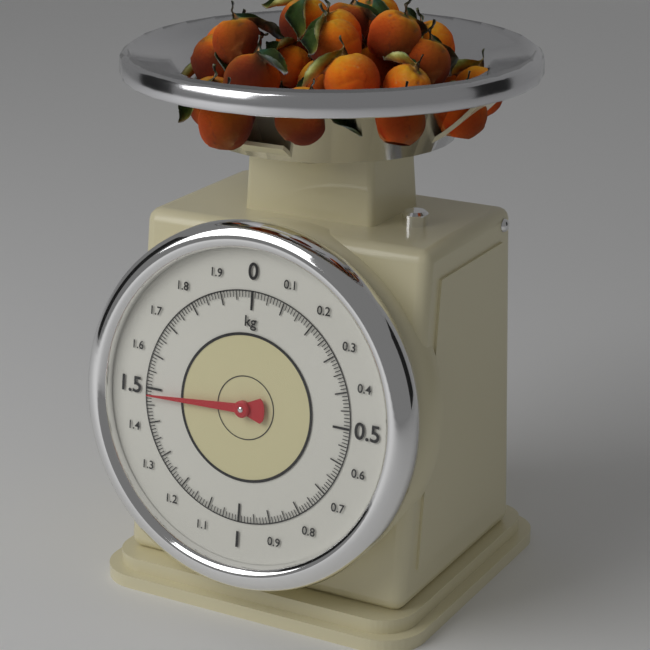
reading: 1.48 kg
